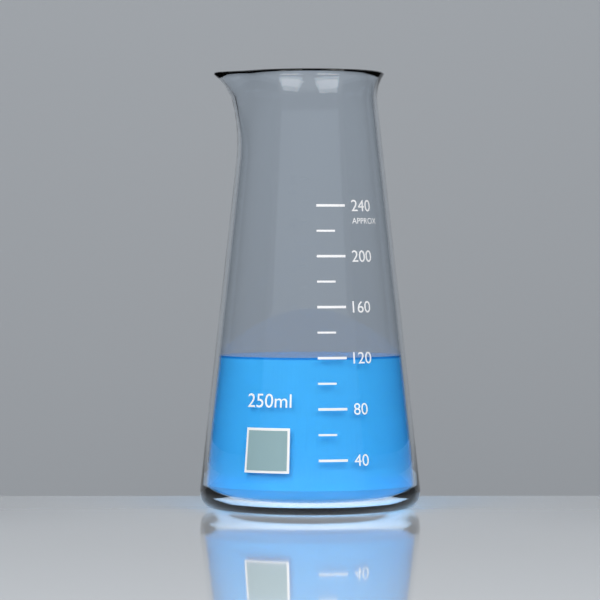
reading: 120 ml
